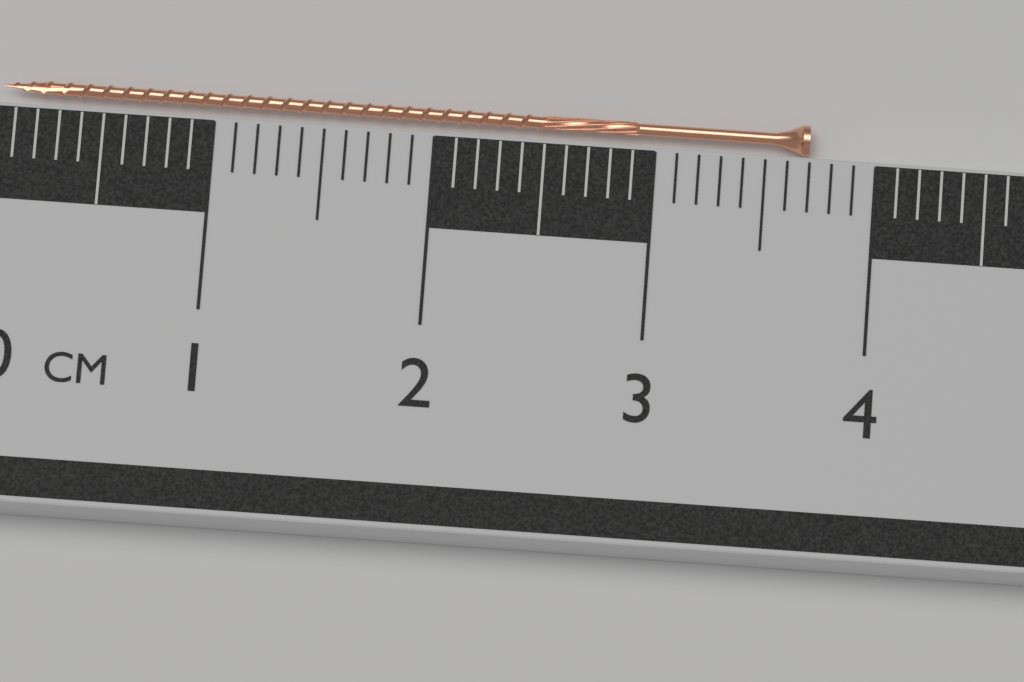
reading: 3.7 cm
